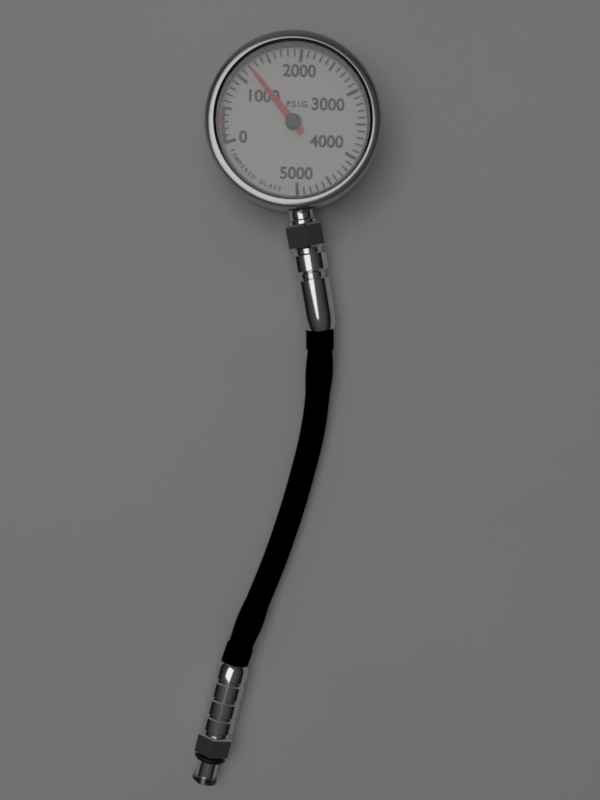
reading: 1200 psig
